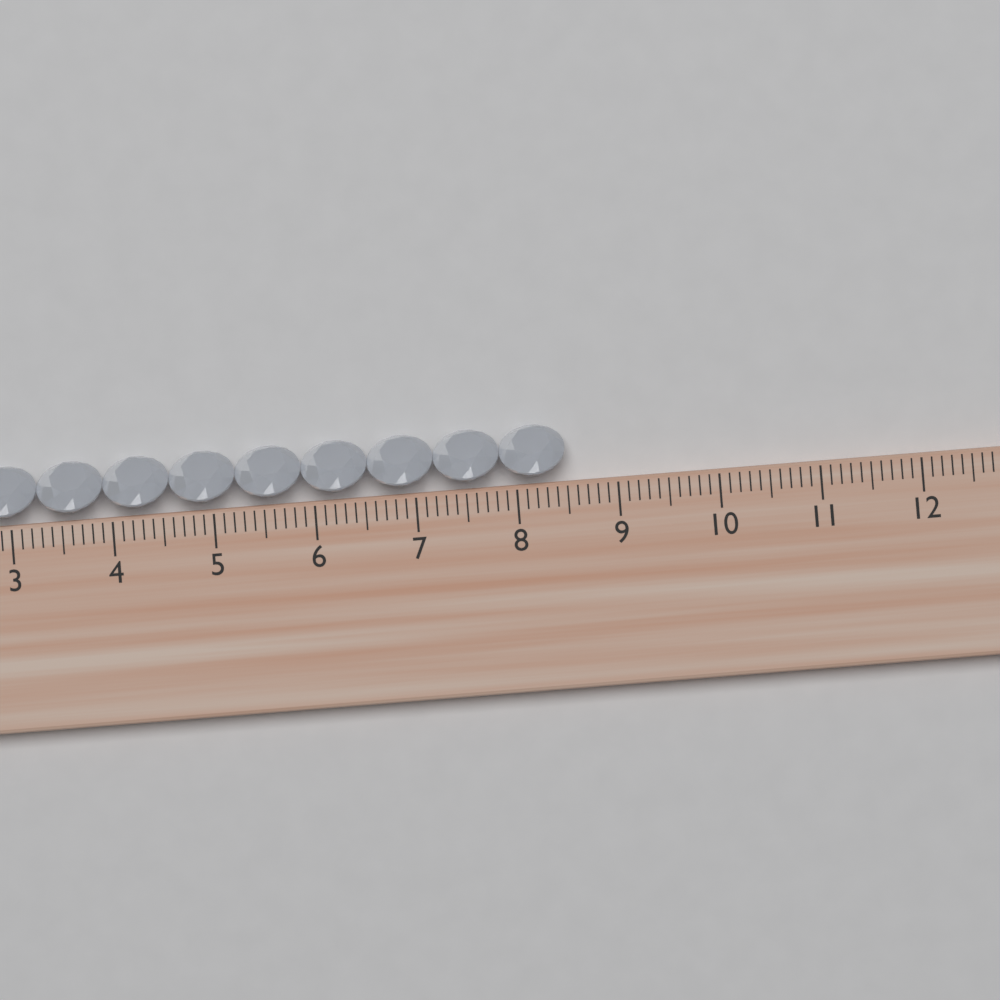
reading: 8.5 cm
